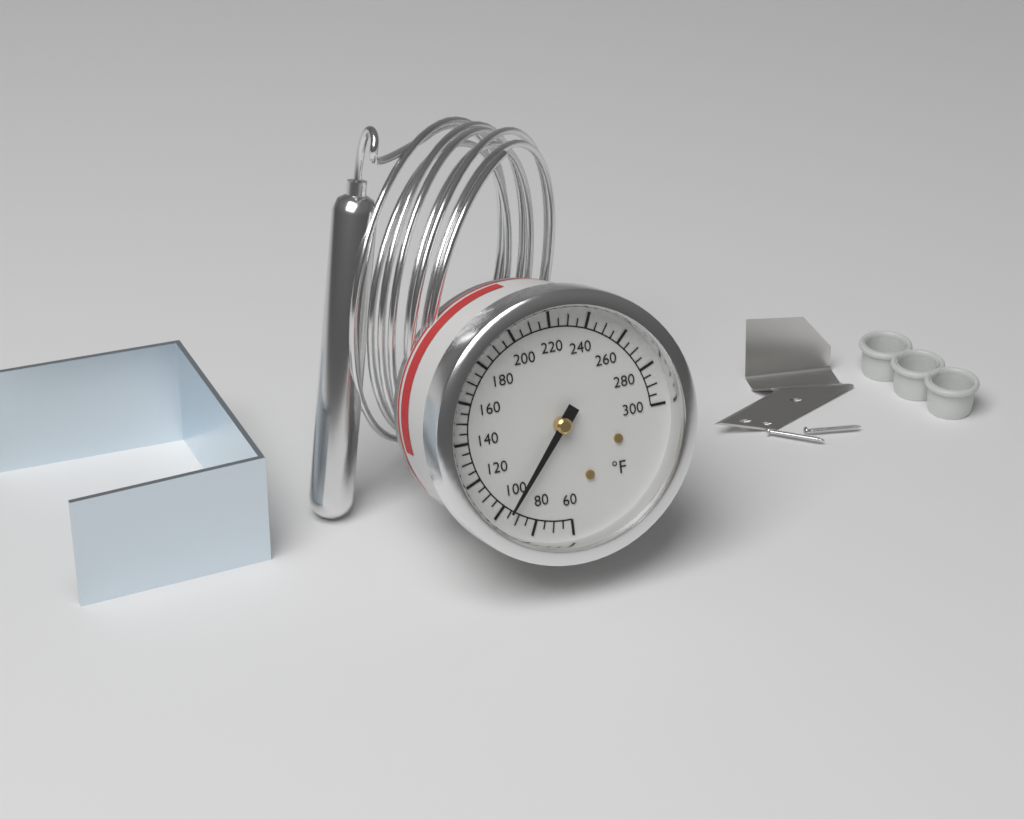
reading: 95 °F
